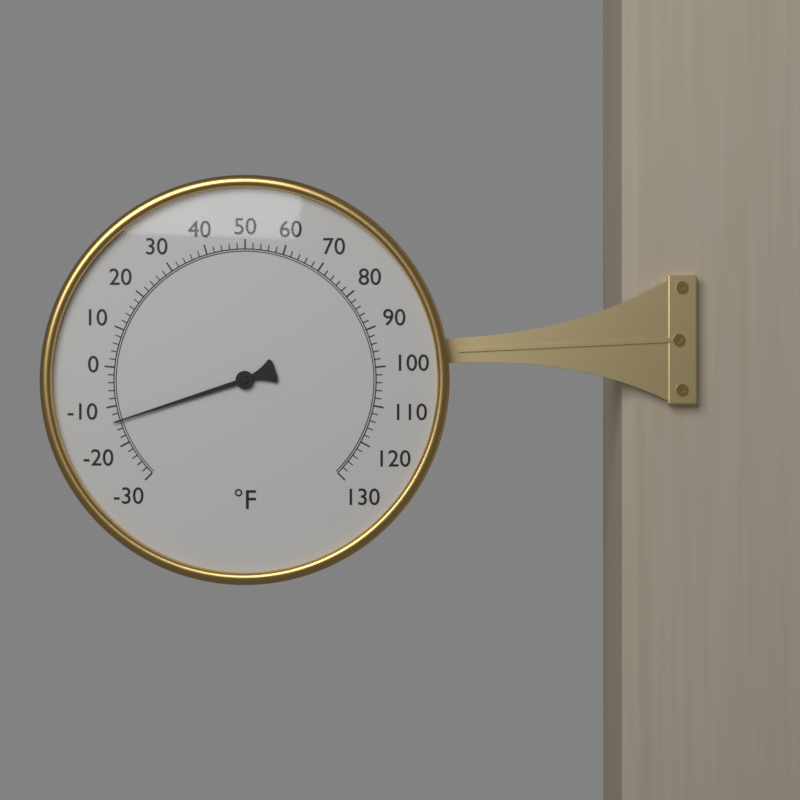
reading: -14 °F
